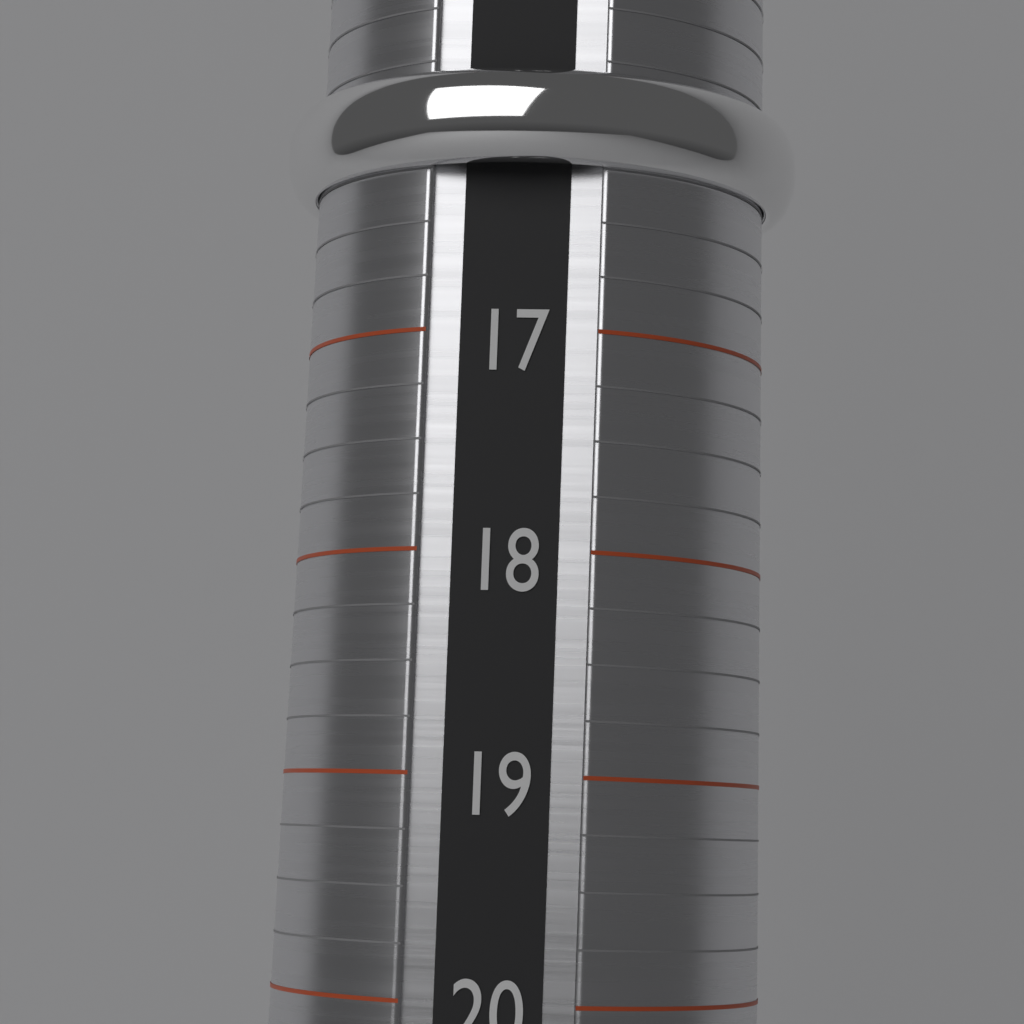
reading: 16.25 (no unit)
